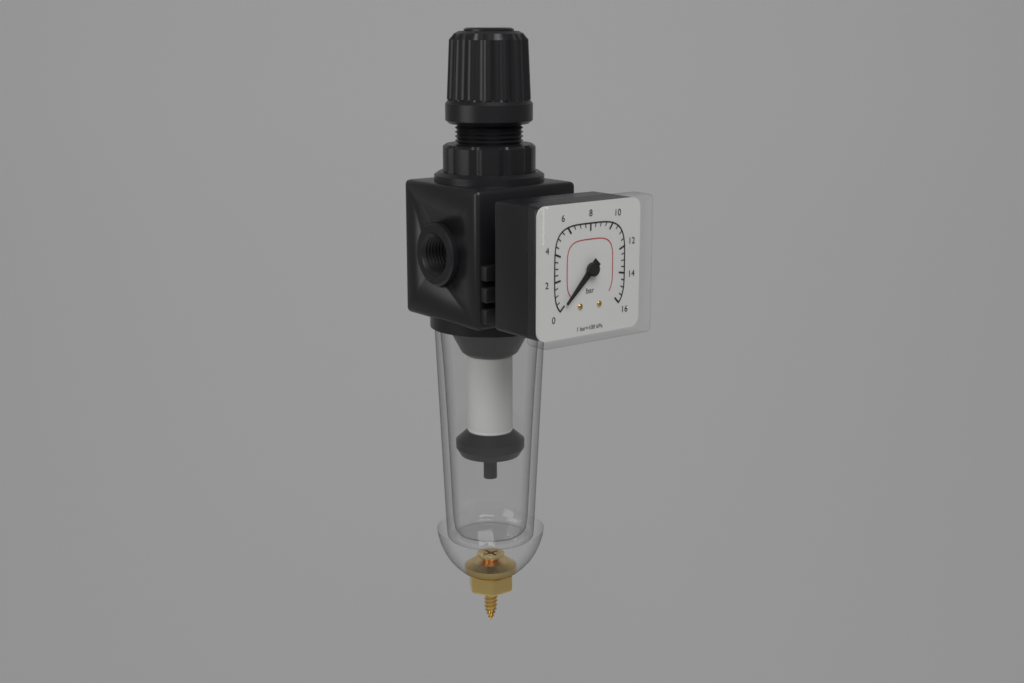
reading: 0.0 bar
